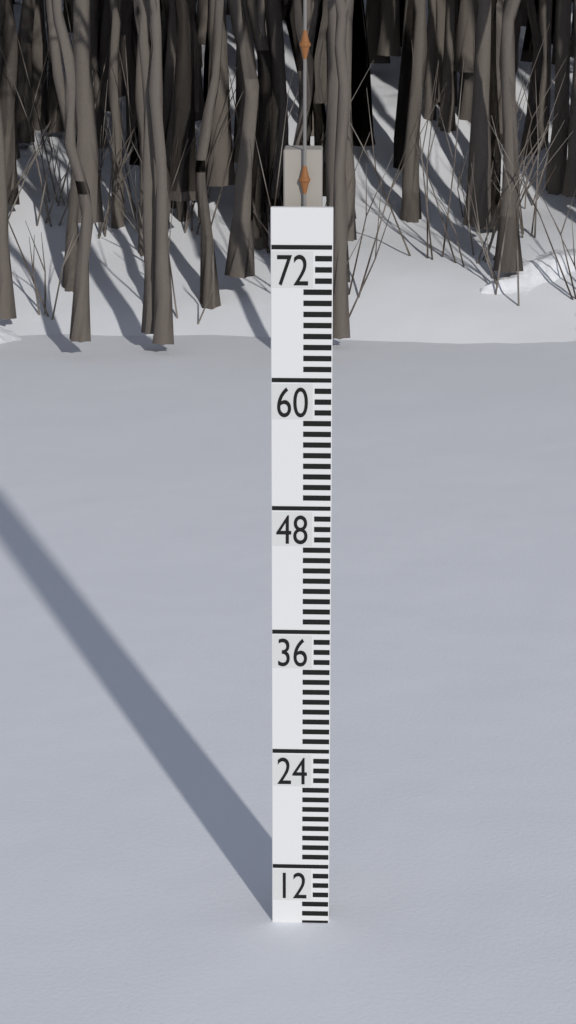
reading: 6 (no unit)
